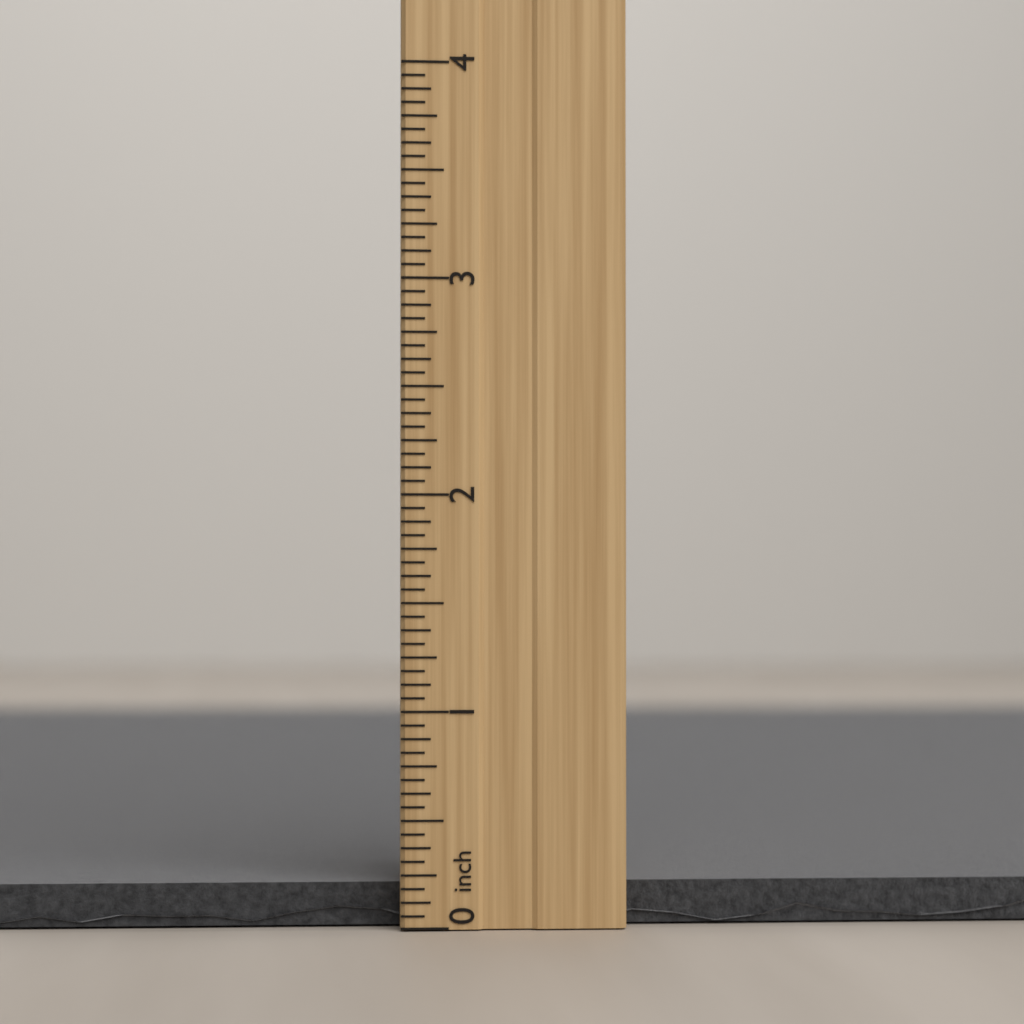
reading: 0.2500 inch
